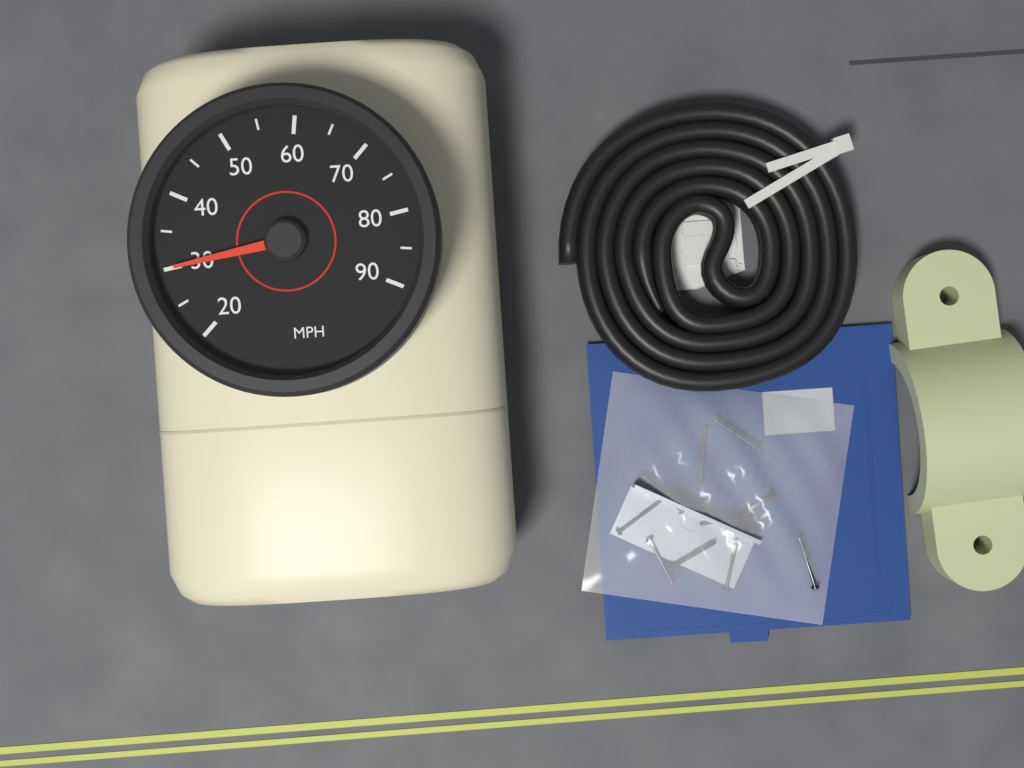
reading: 30 MPH
